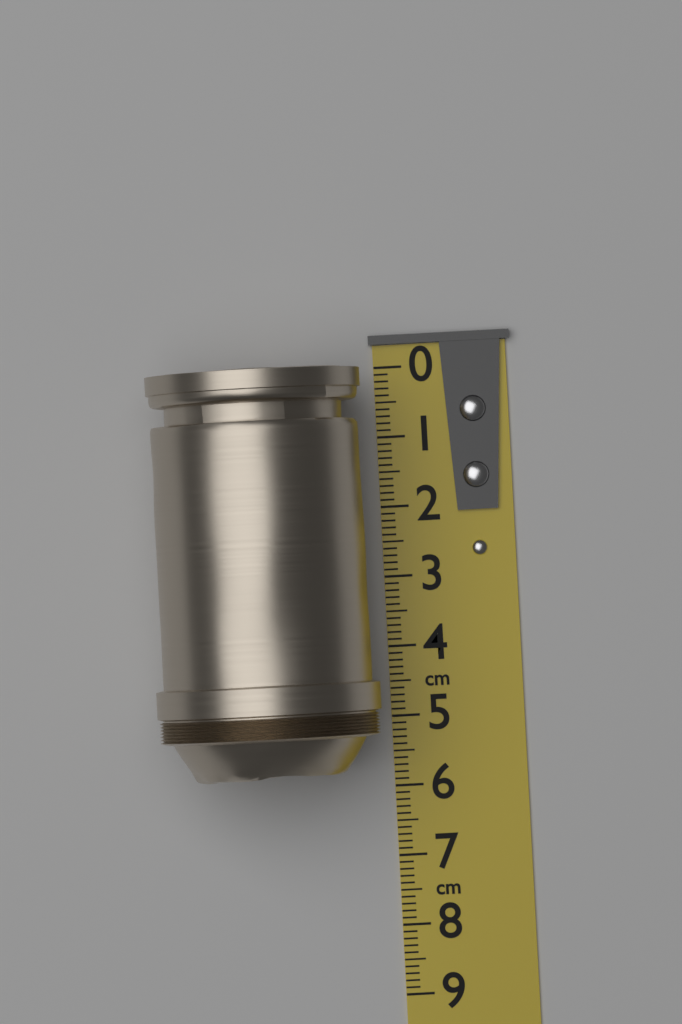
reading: 5.8 cm
